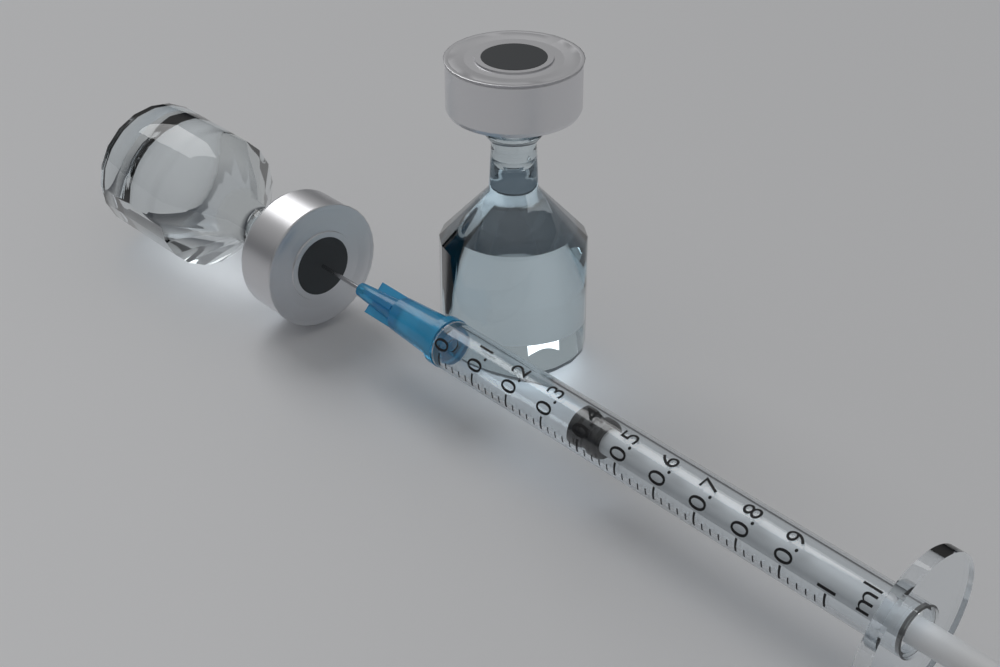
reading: 0.36 ml
